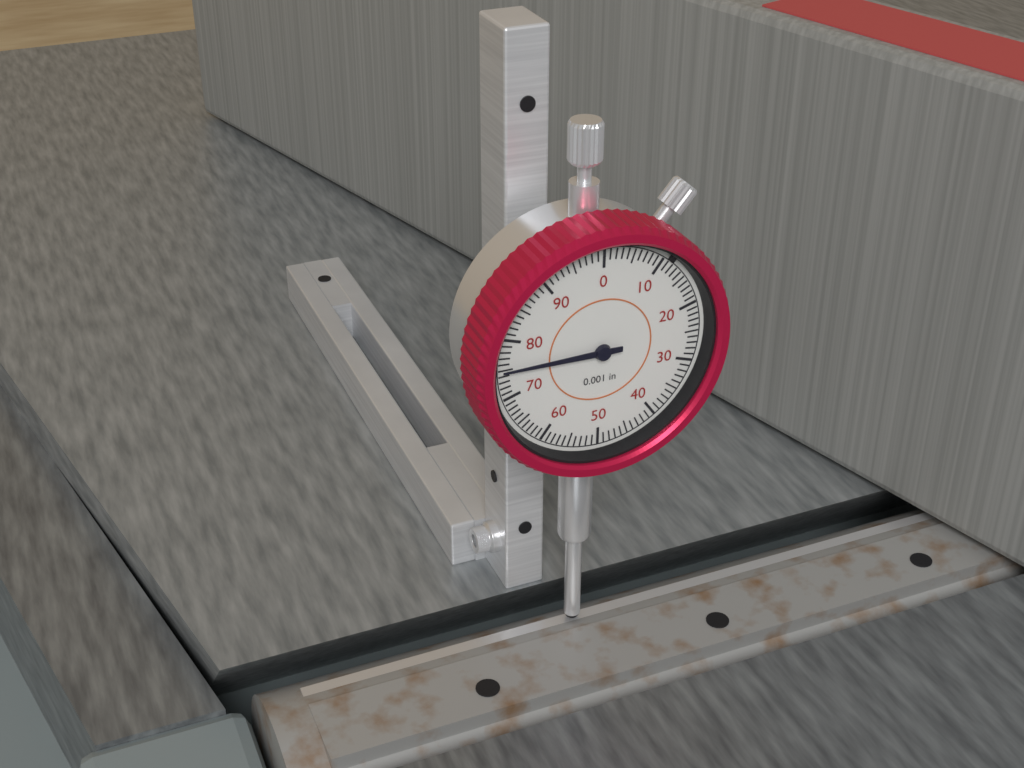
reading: 0.075 in
